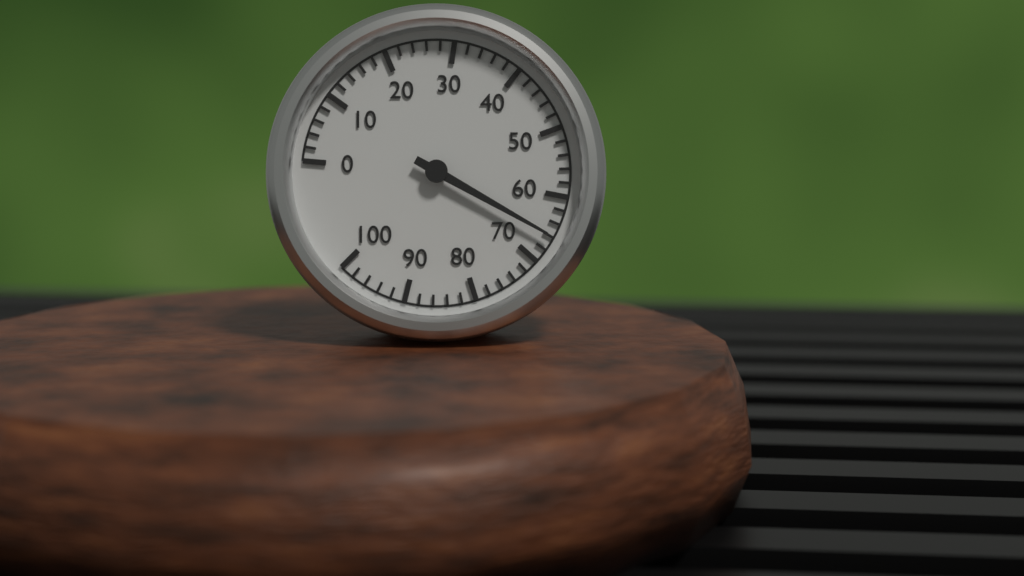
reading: 66 (no unit)
